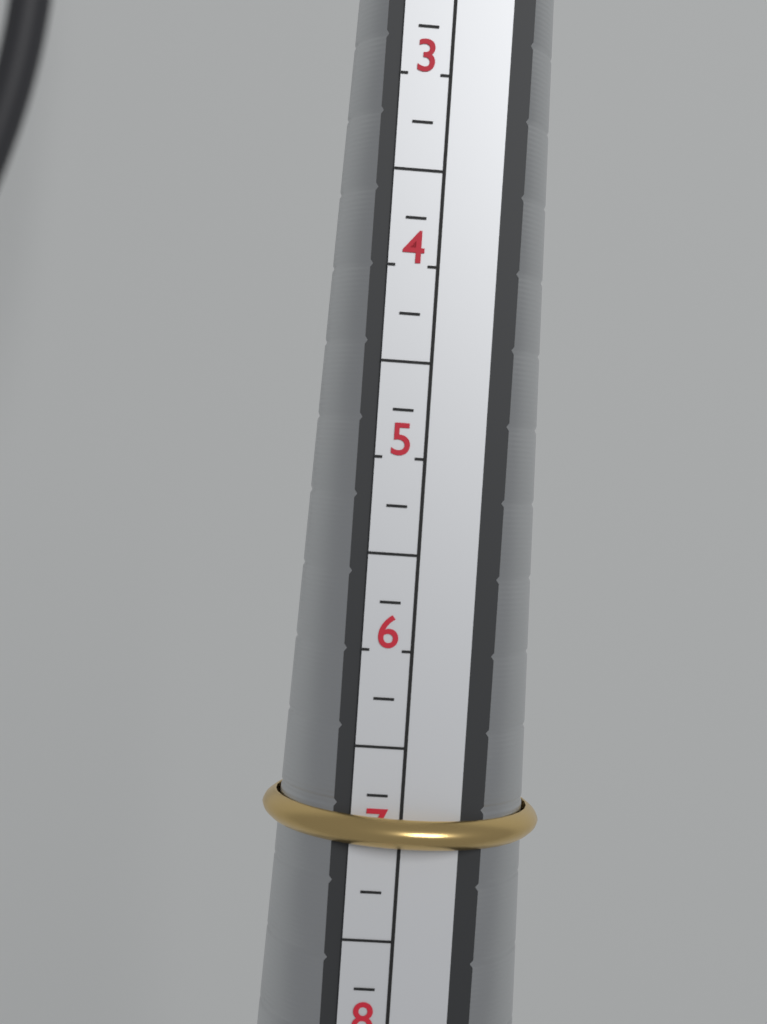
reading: 7.00 (no unit)
